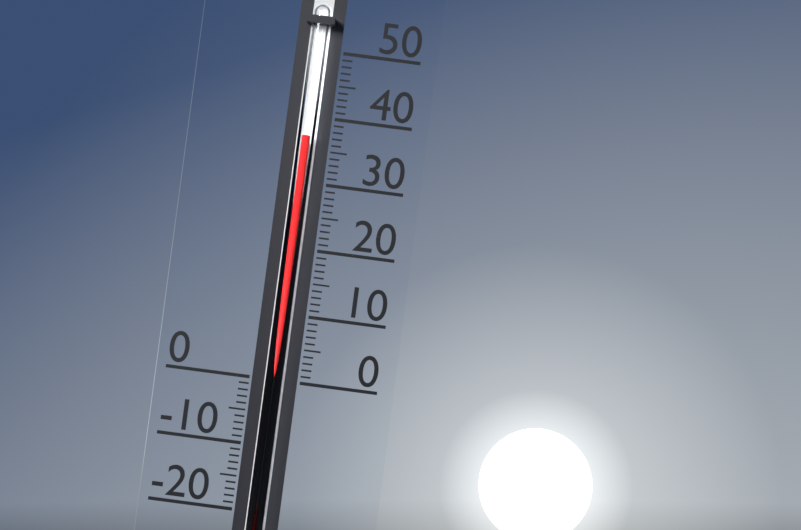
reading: 37 (no unit)
